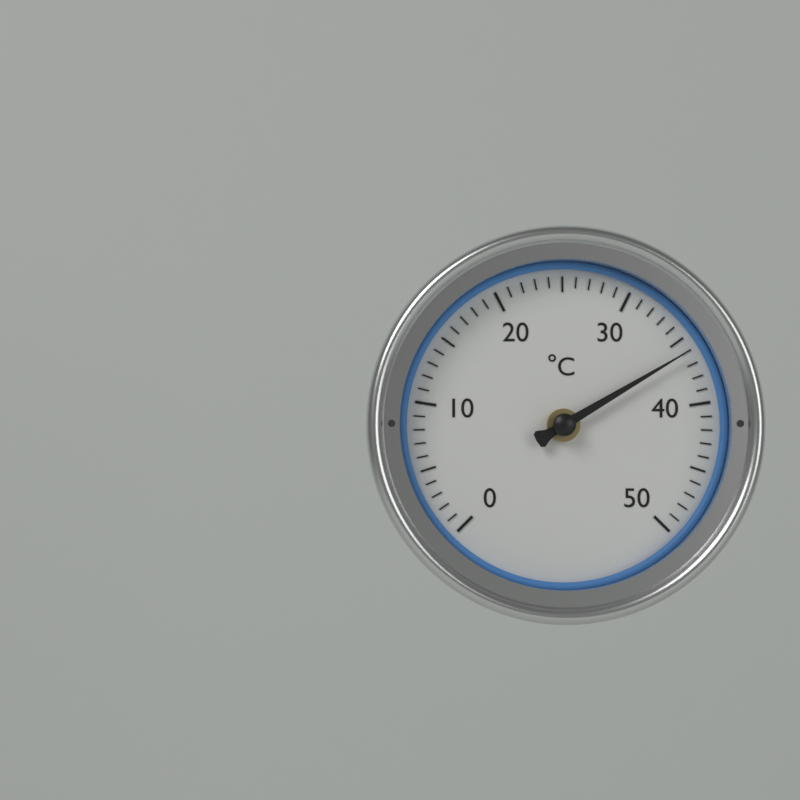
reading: 36 °C
